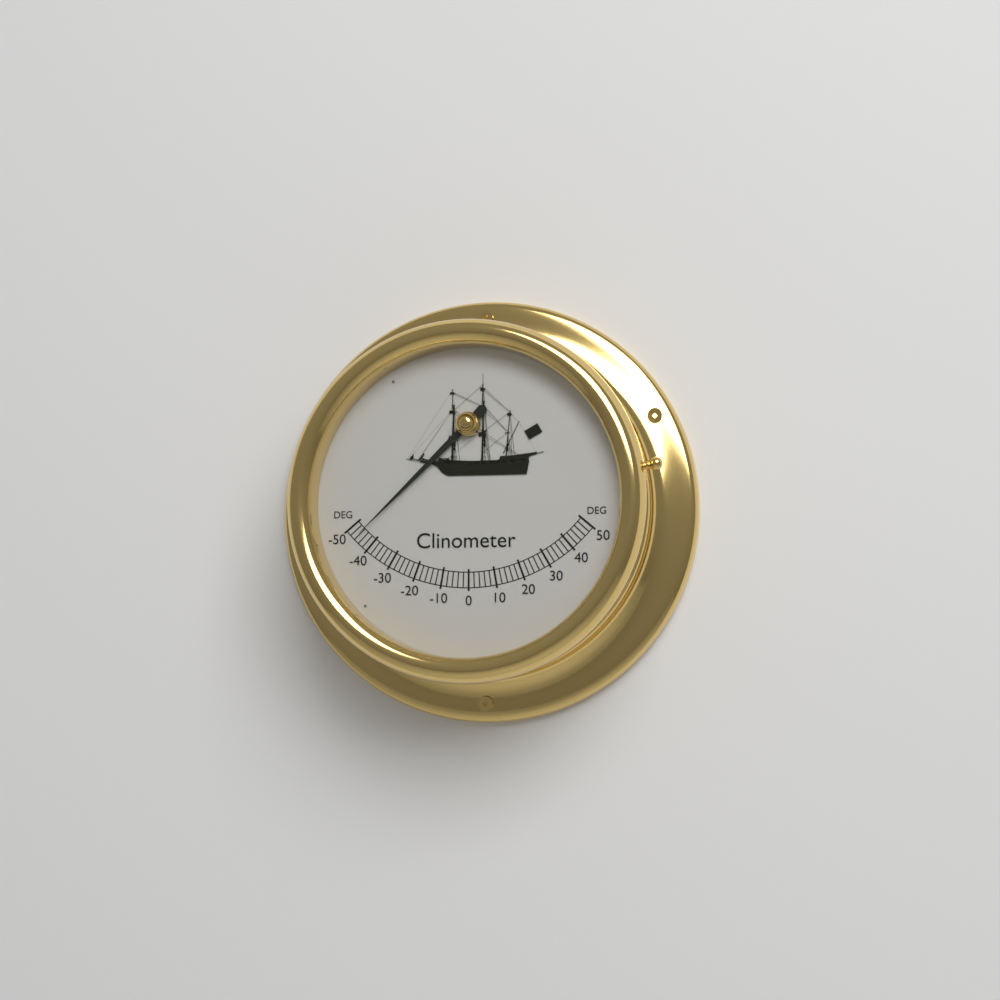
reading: -46 deg
